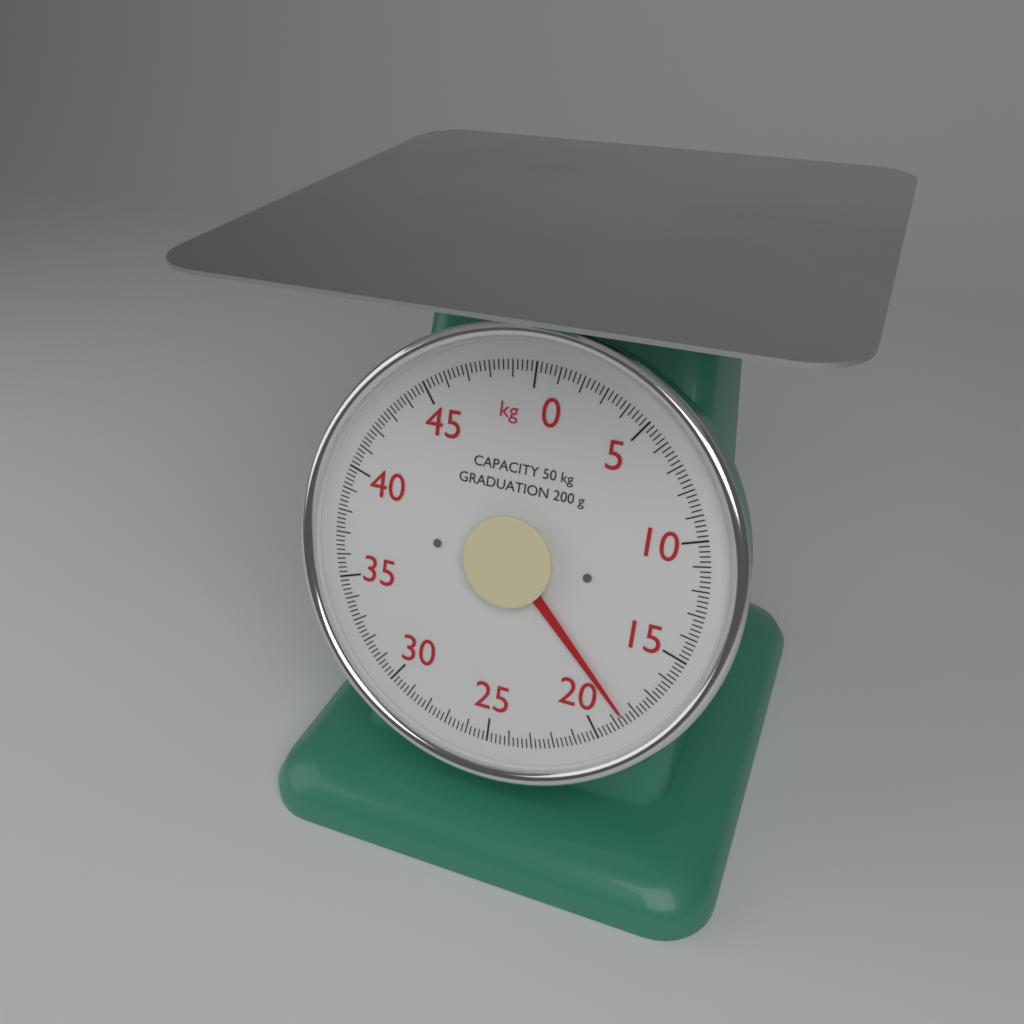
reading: 18.6 kg
